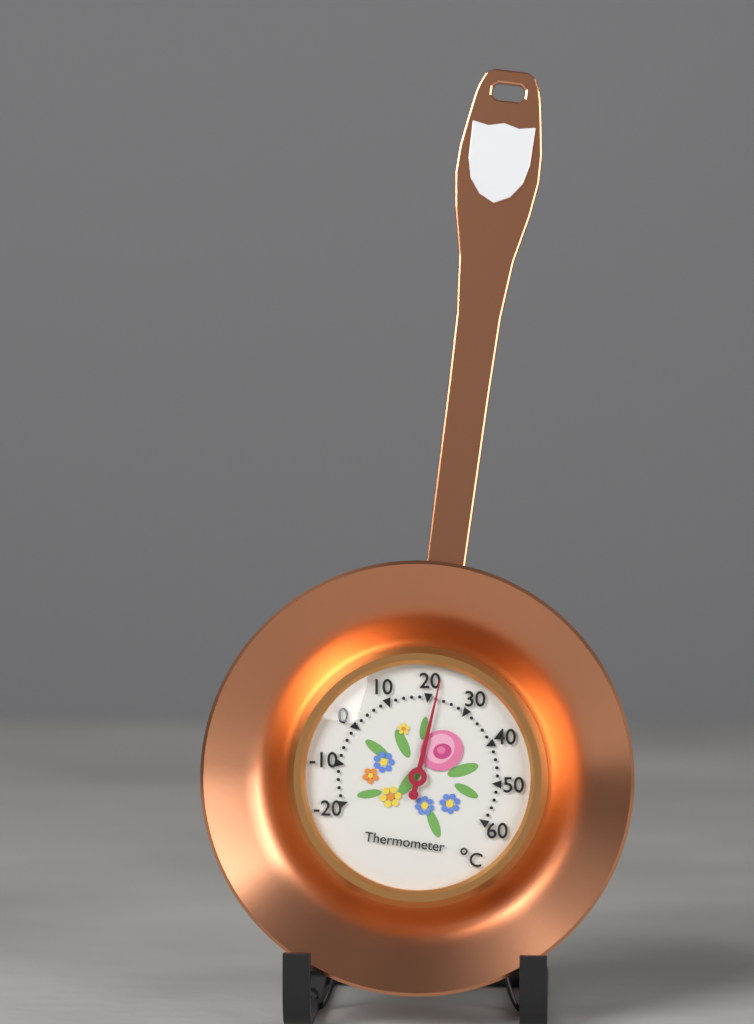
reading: 22 °C
